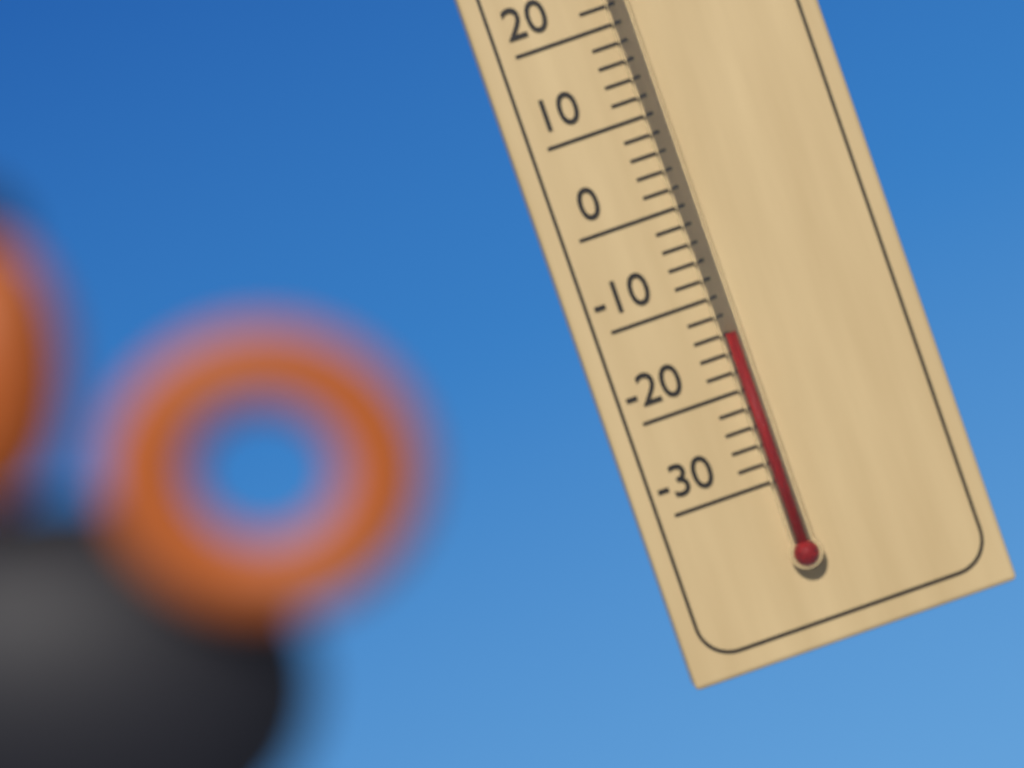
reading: -14 °C
